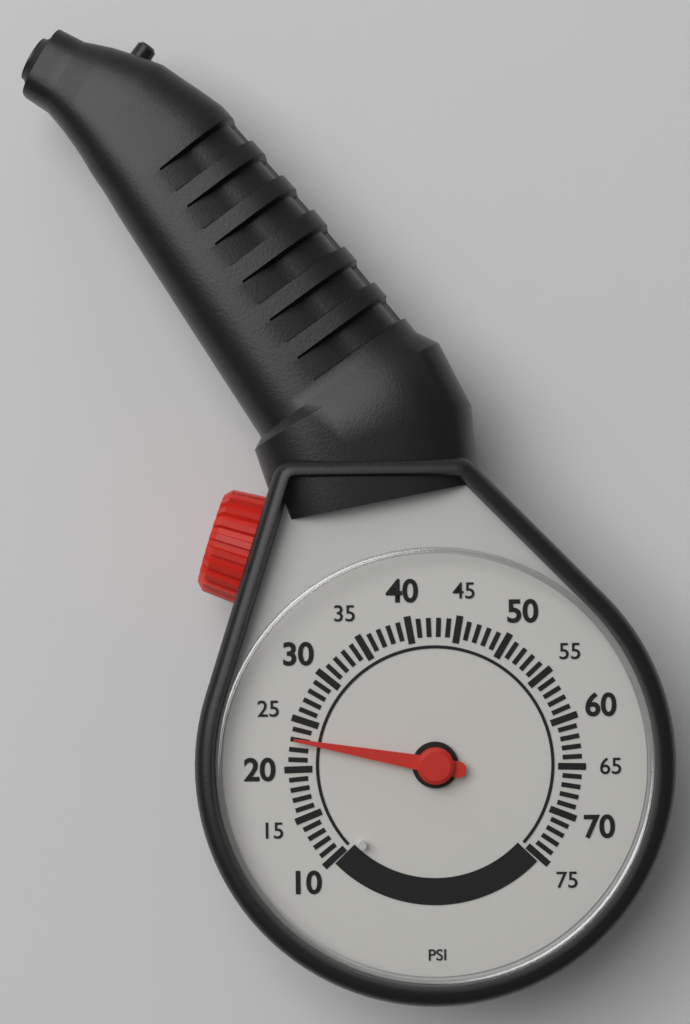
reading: 23 psi
